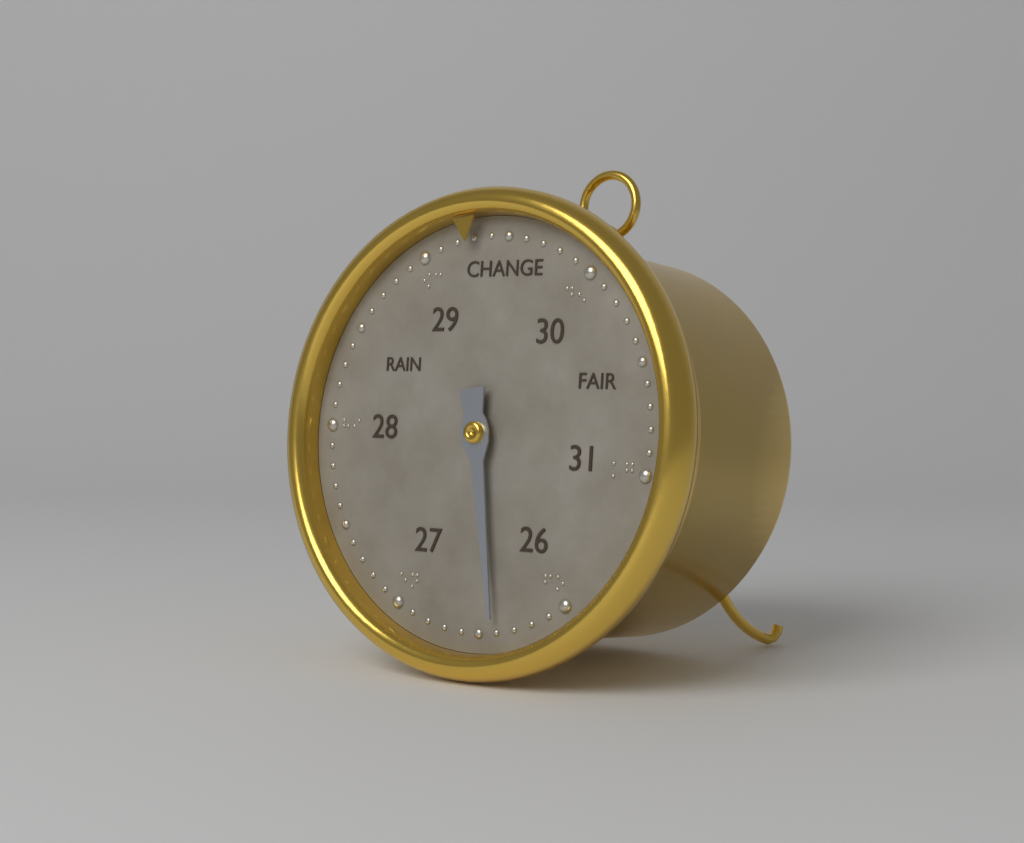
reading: 26.4 (no unit)
